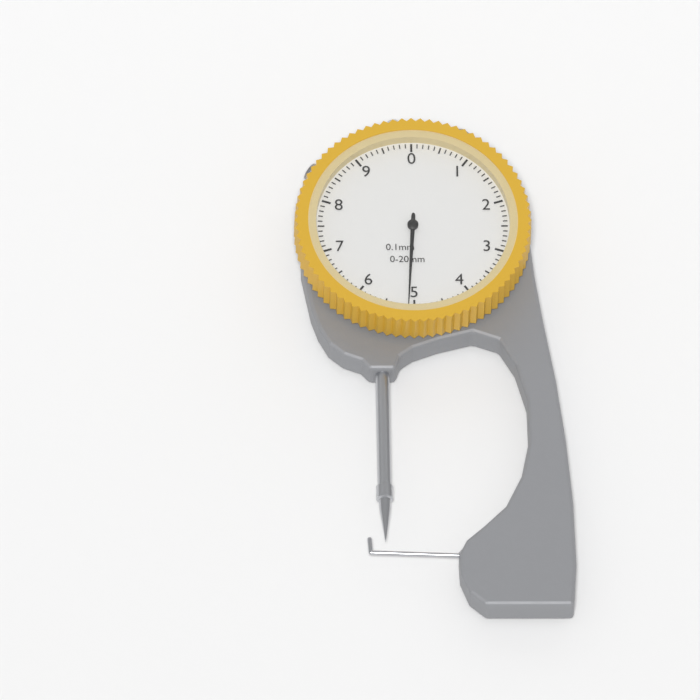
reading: 5.1 mm
